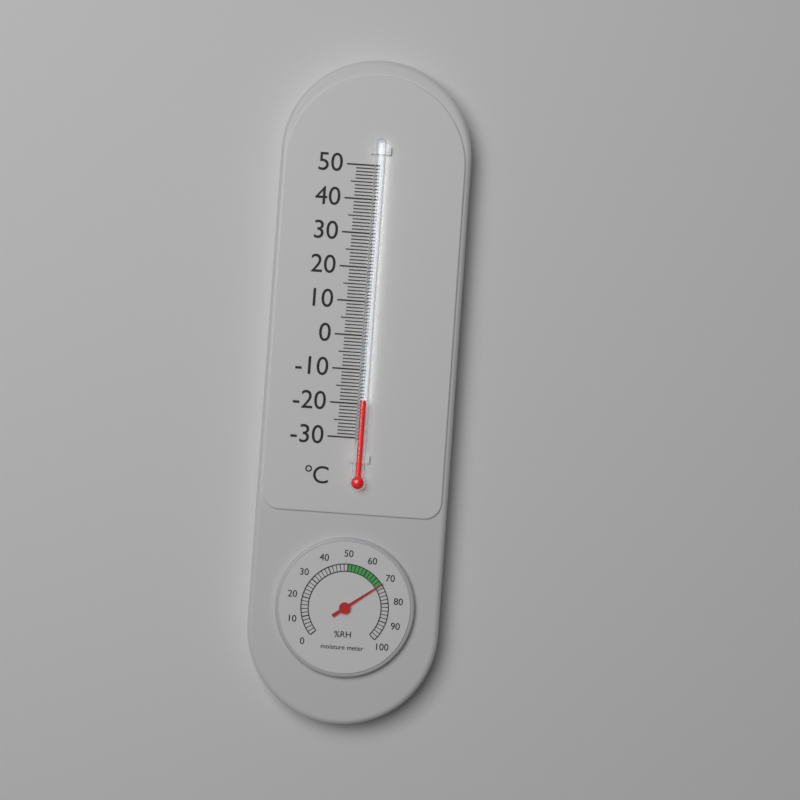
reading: -19 °C
